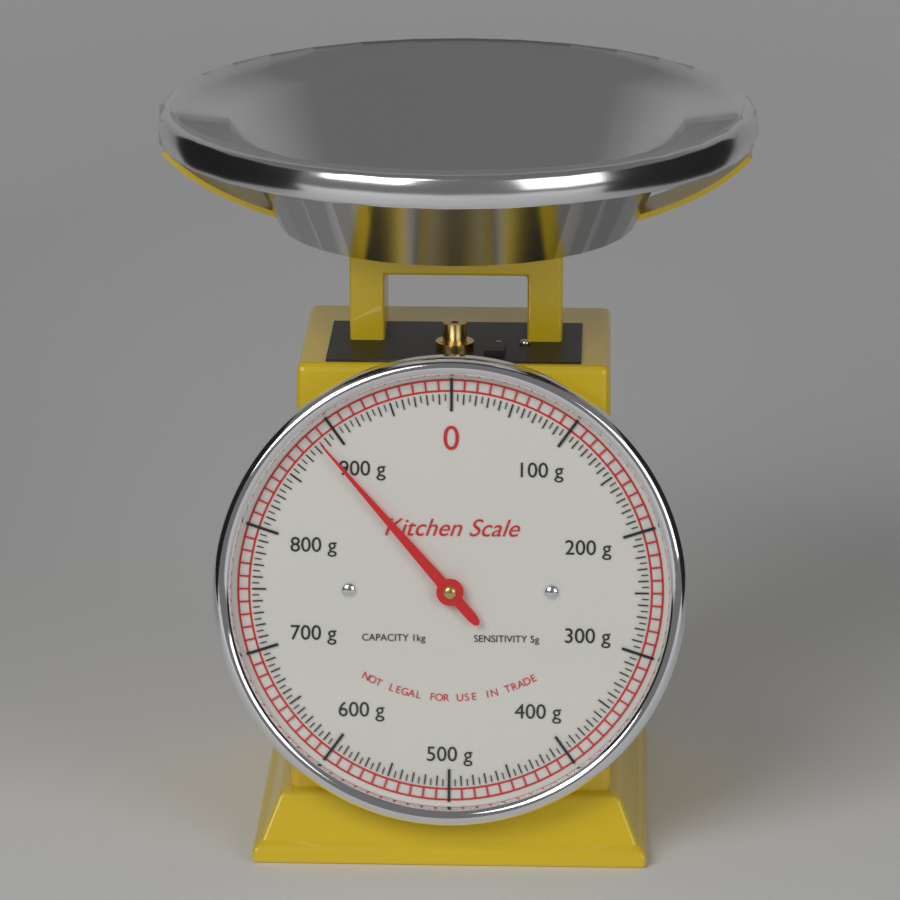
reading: 885 g
